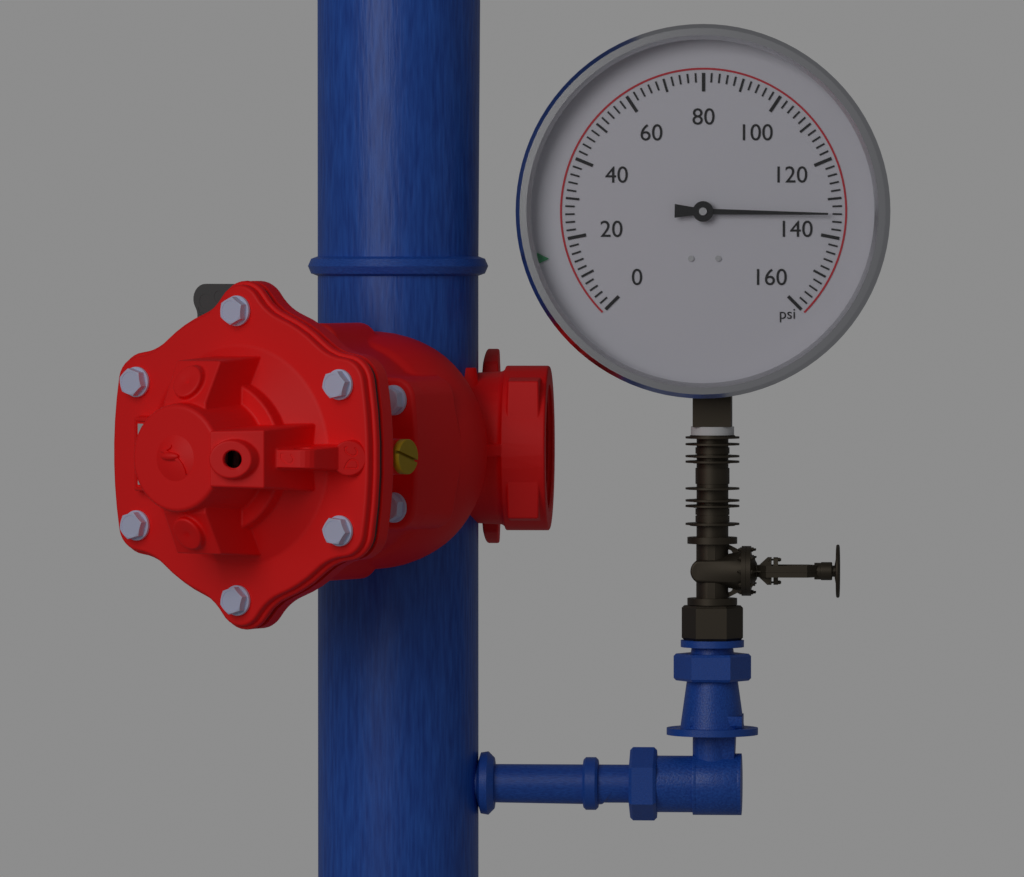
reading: 134 psi
